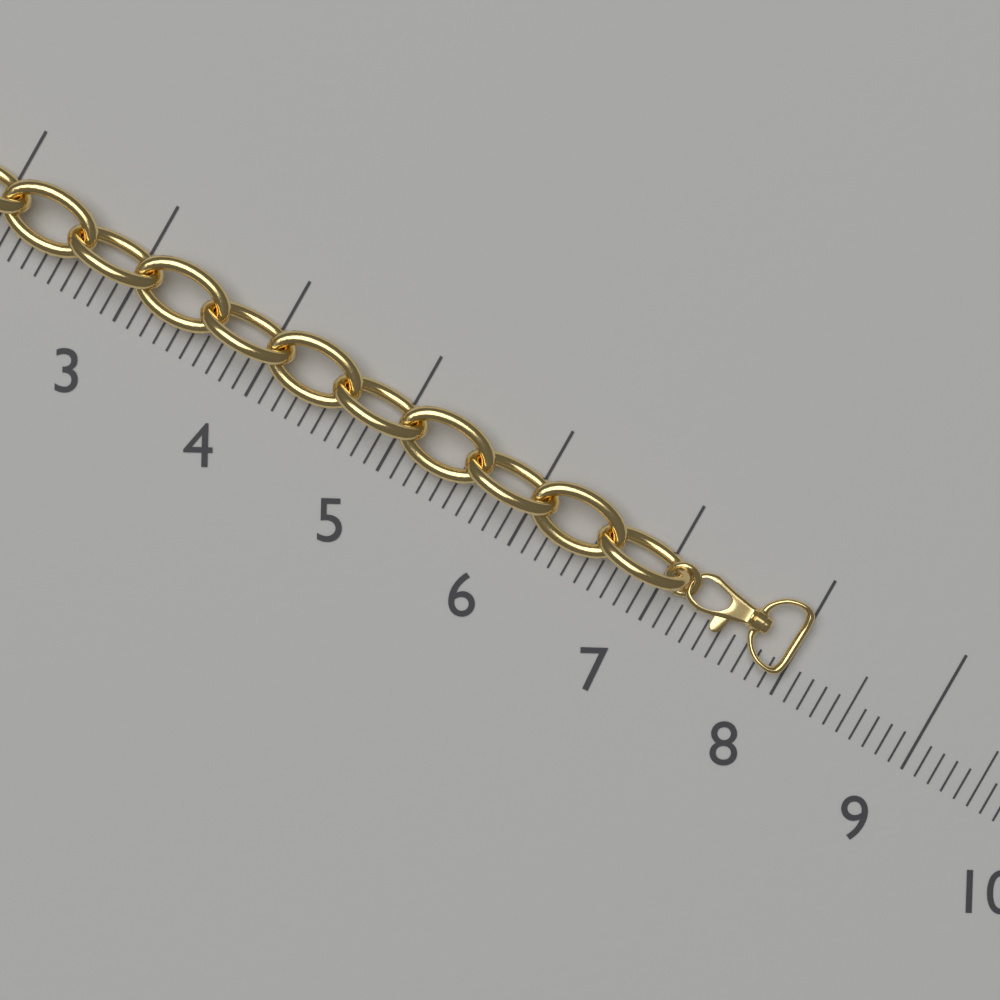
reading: 8.0 (no unit)
